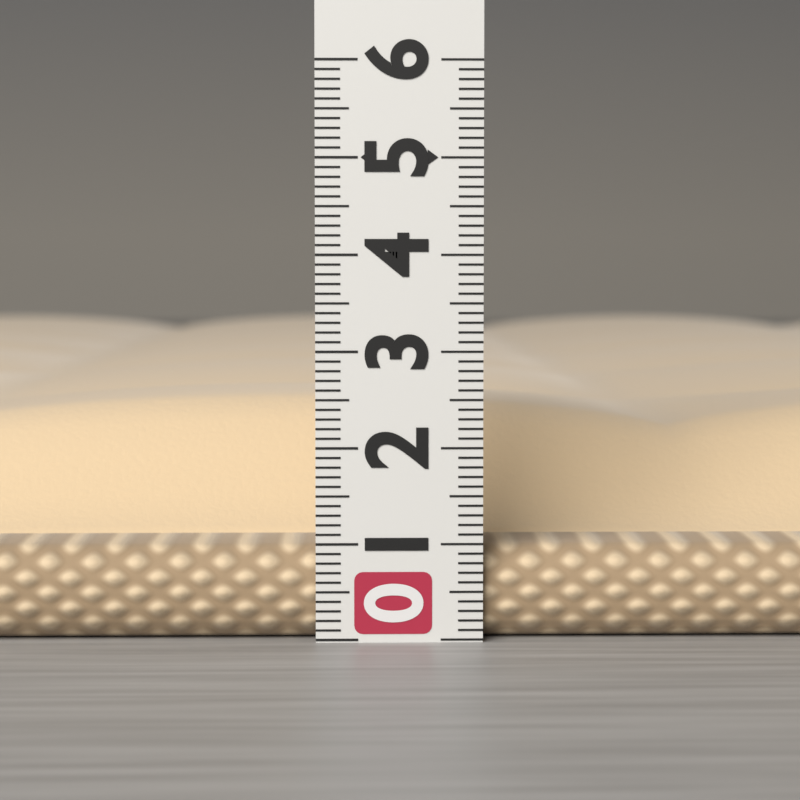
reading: 2.4 (no unit)
